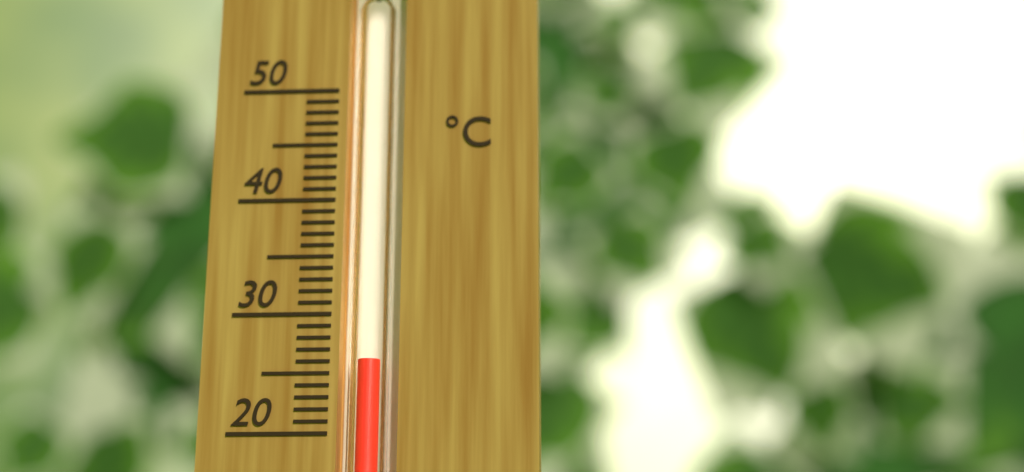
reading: 26 °C
